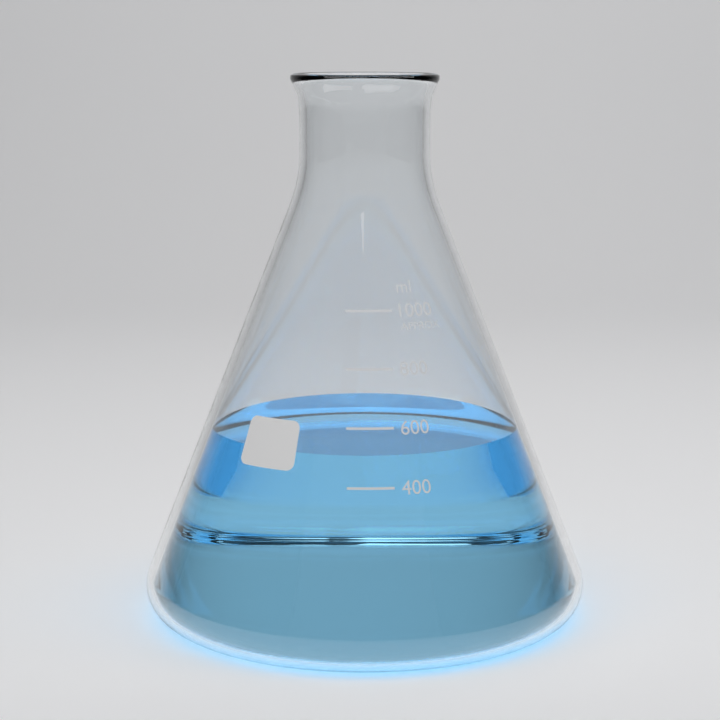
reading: 500 ml
